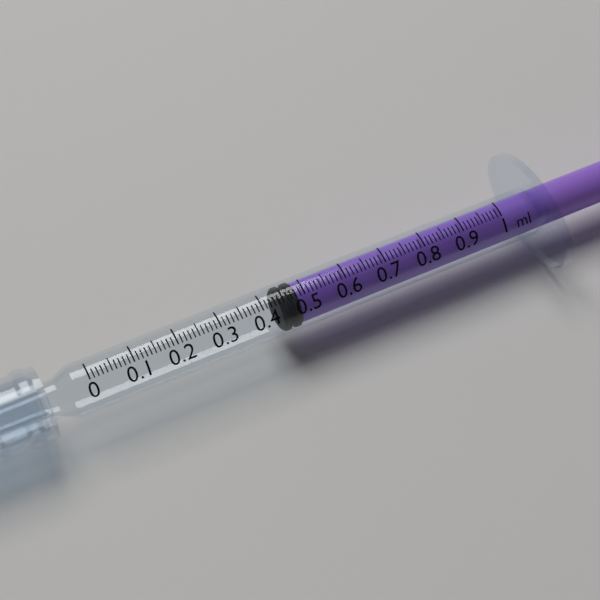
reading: 0.44 ml
